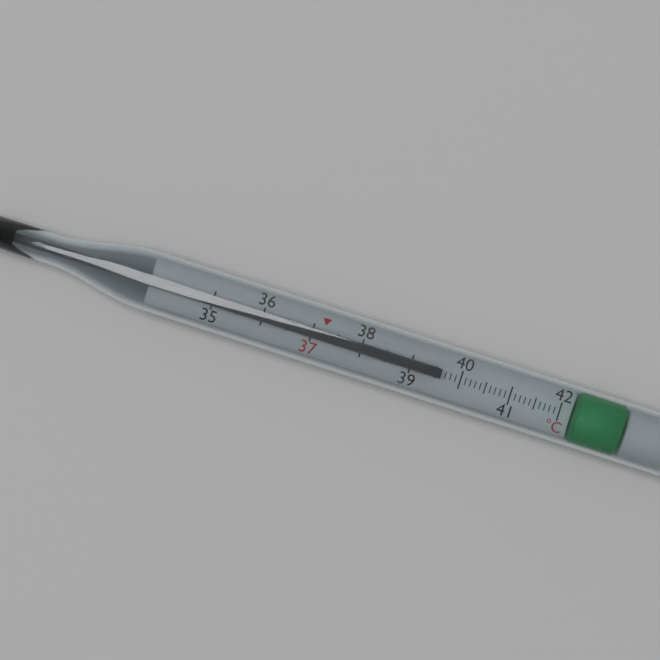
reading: 39.6 °C
